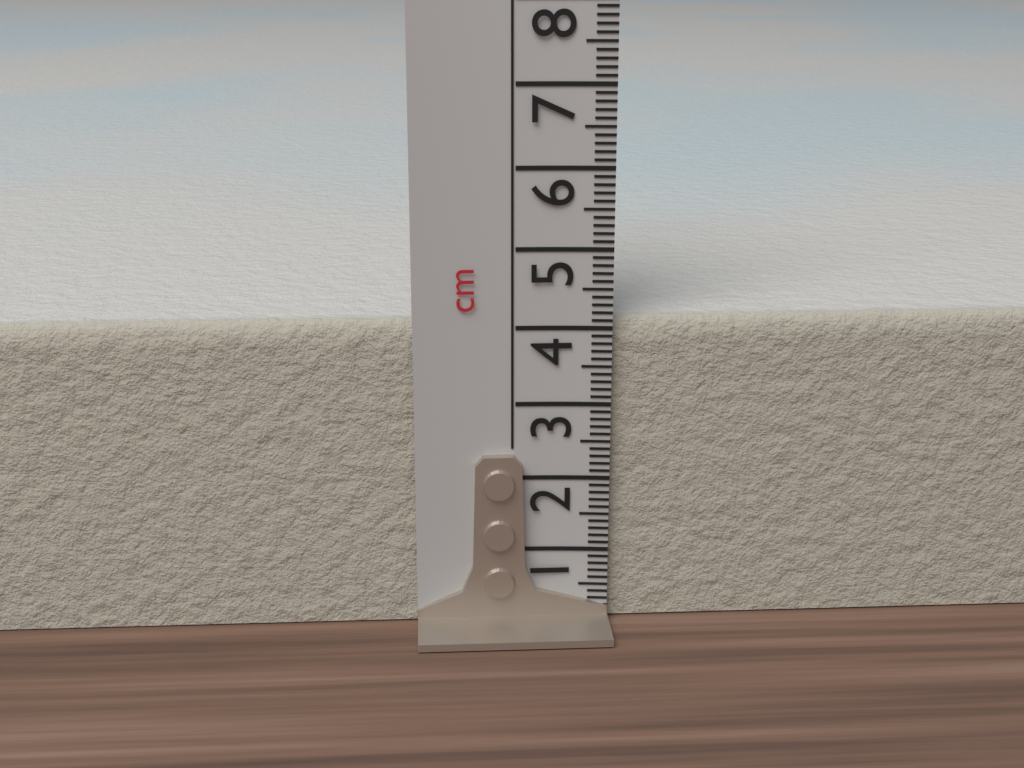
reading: 4.1 cm
